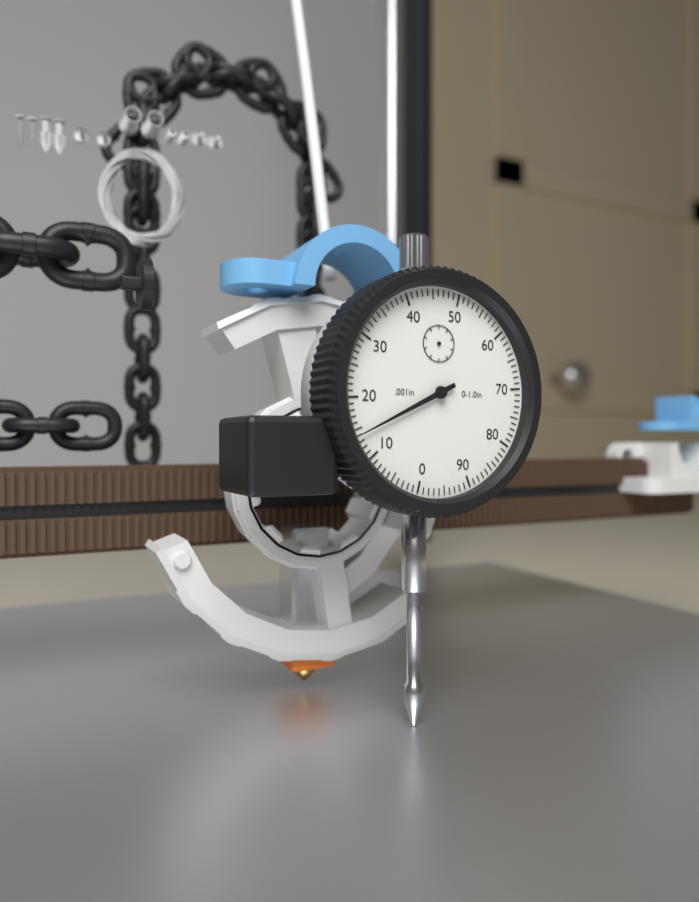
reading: 0.014 in
